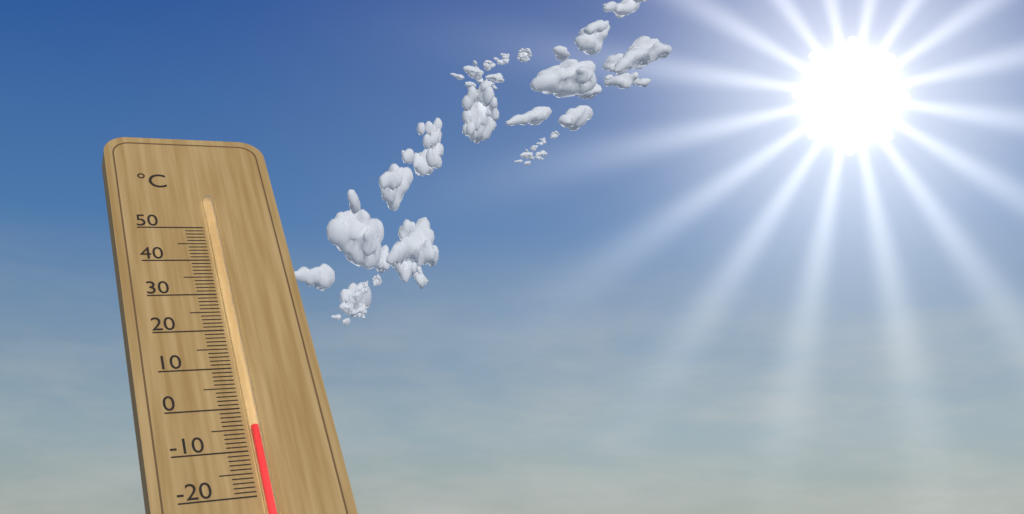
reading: -5 °C
